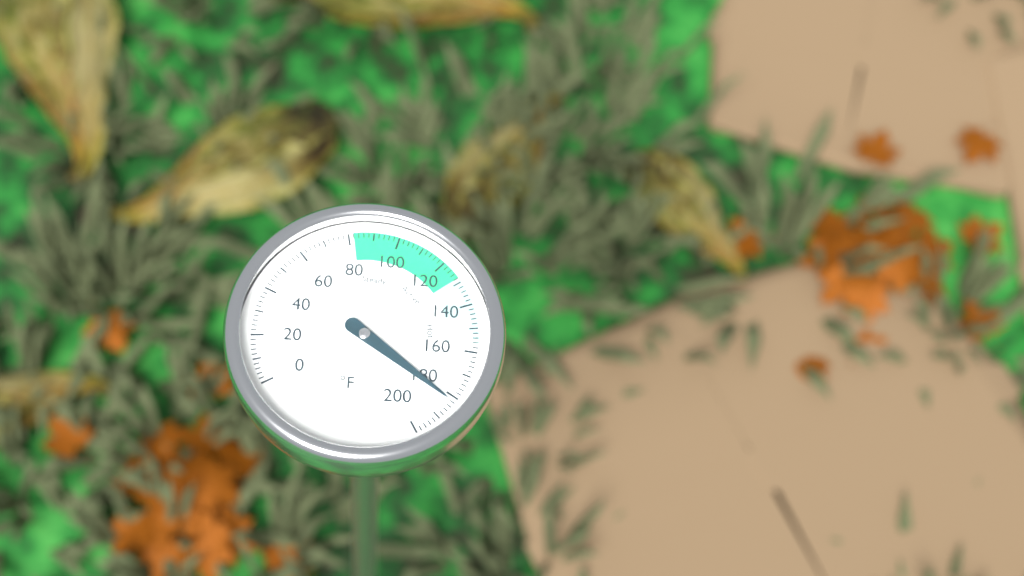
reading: 182 °F
